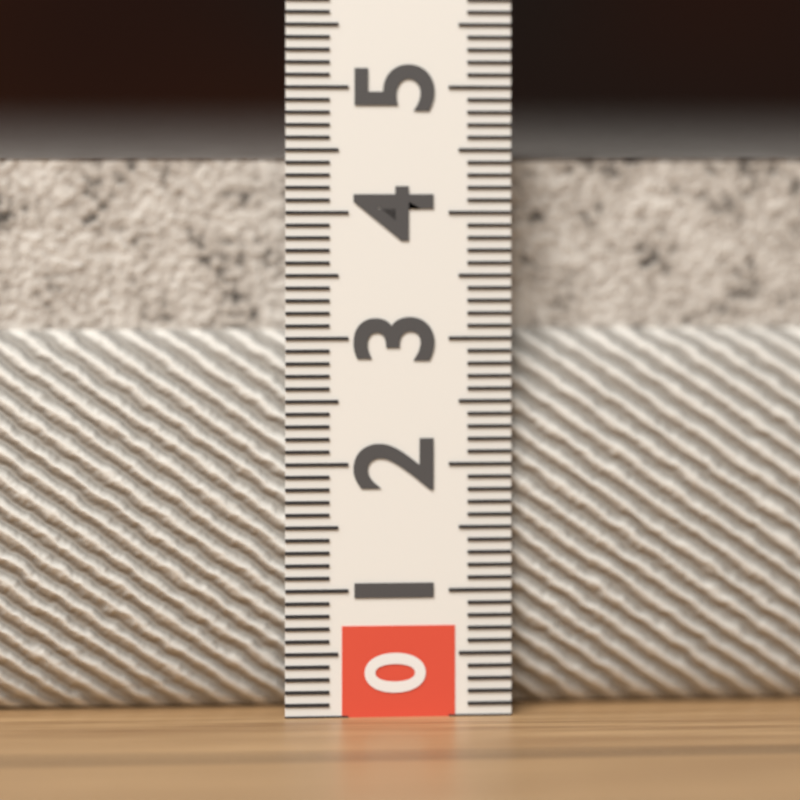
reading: 4.5 (no unit)
